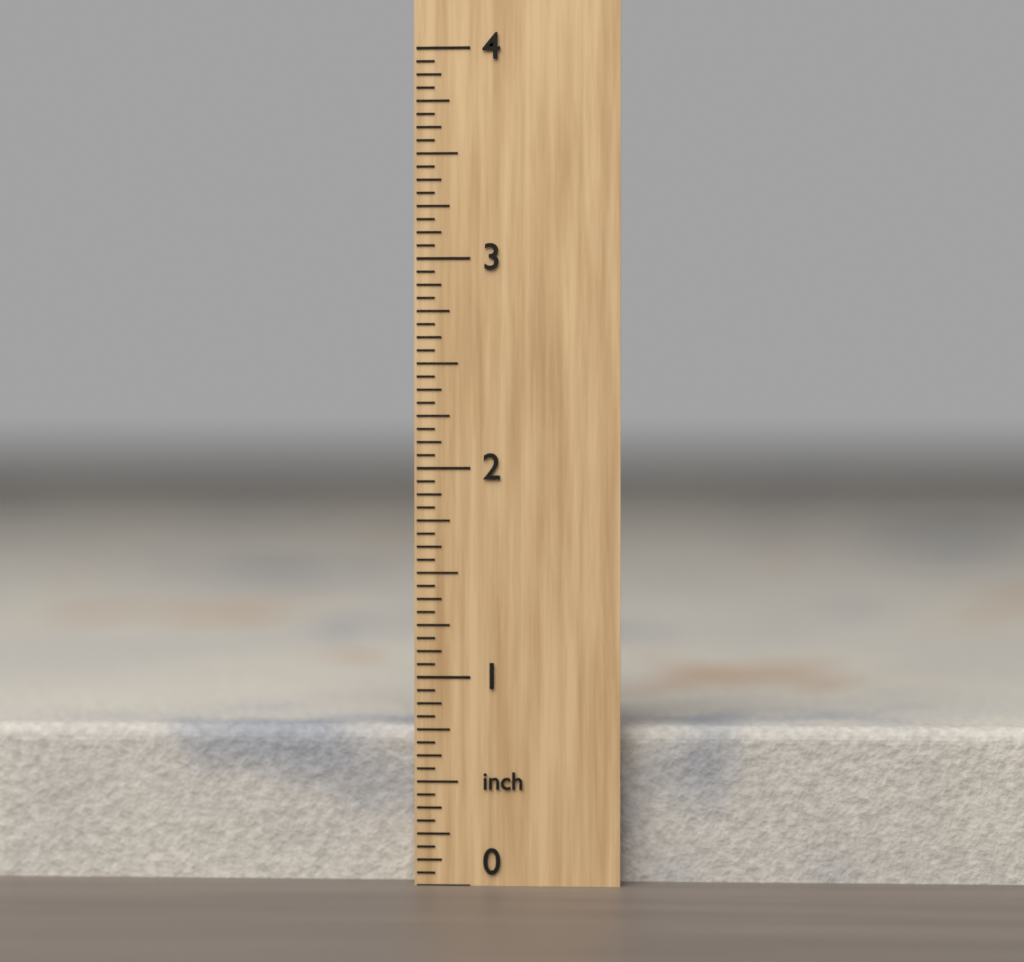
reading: 0.7500 inch
